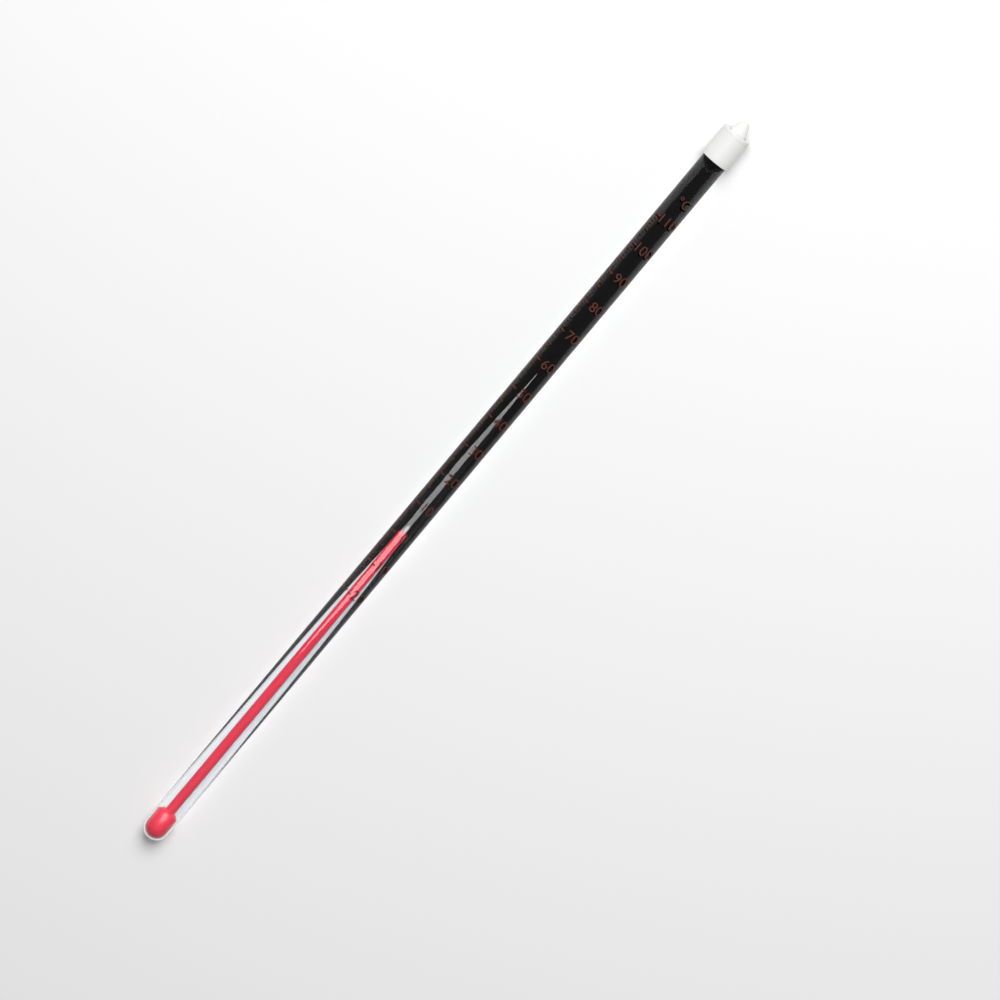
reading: -1 °C
